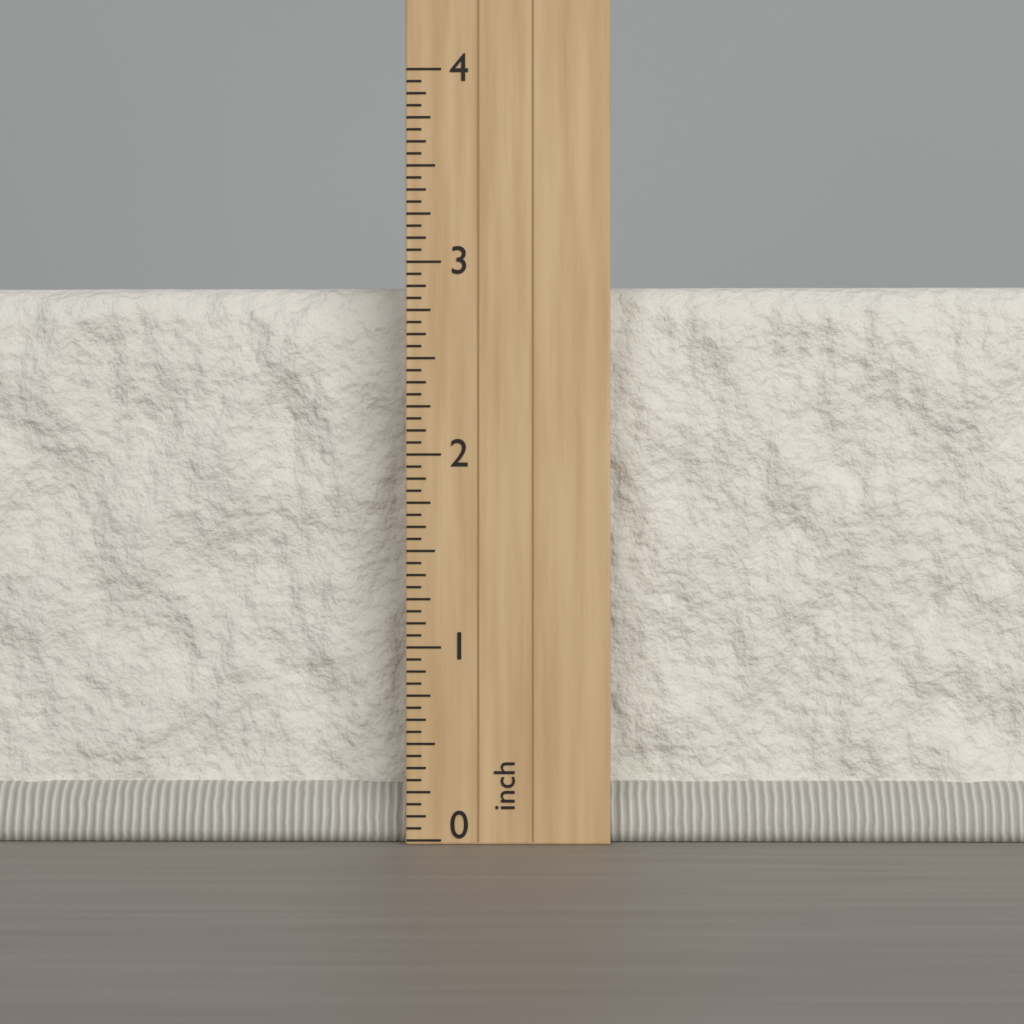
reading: 2.9375 inch
